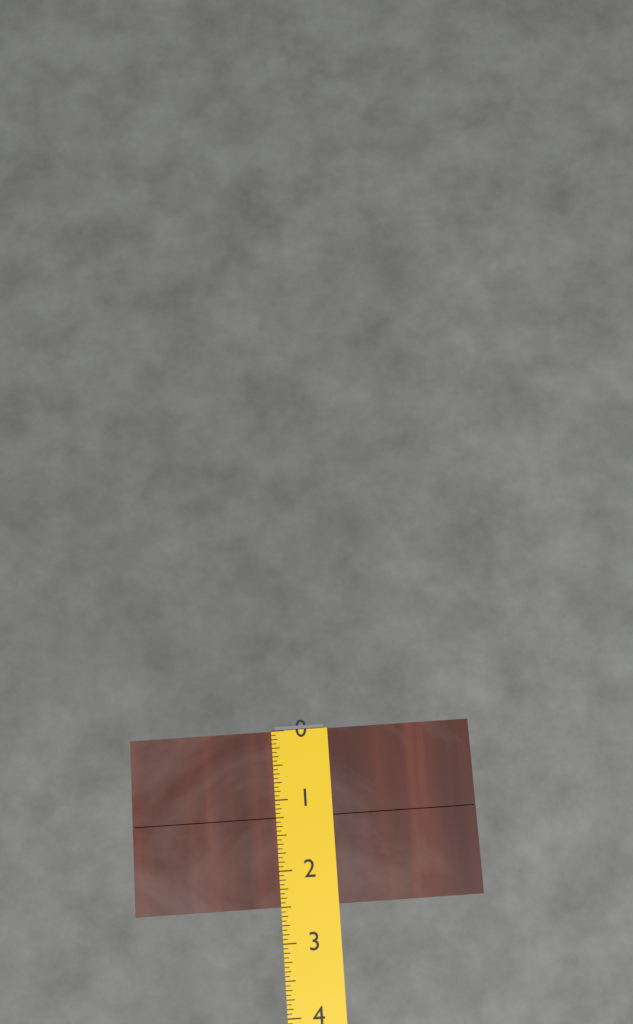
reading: 2.5000 (no unit)
